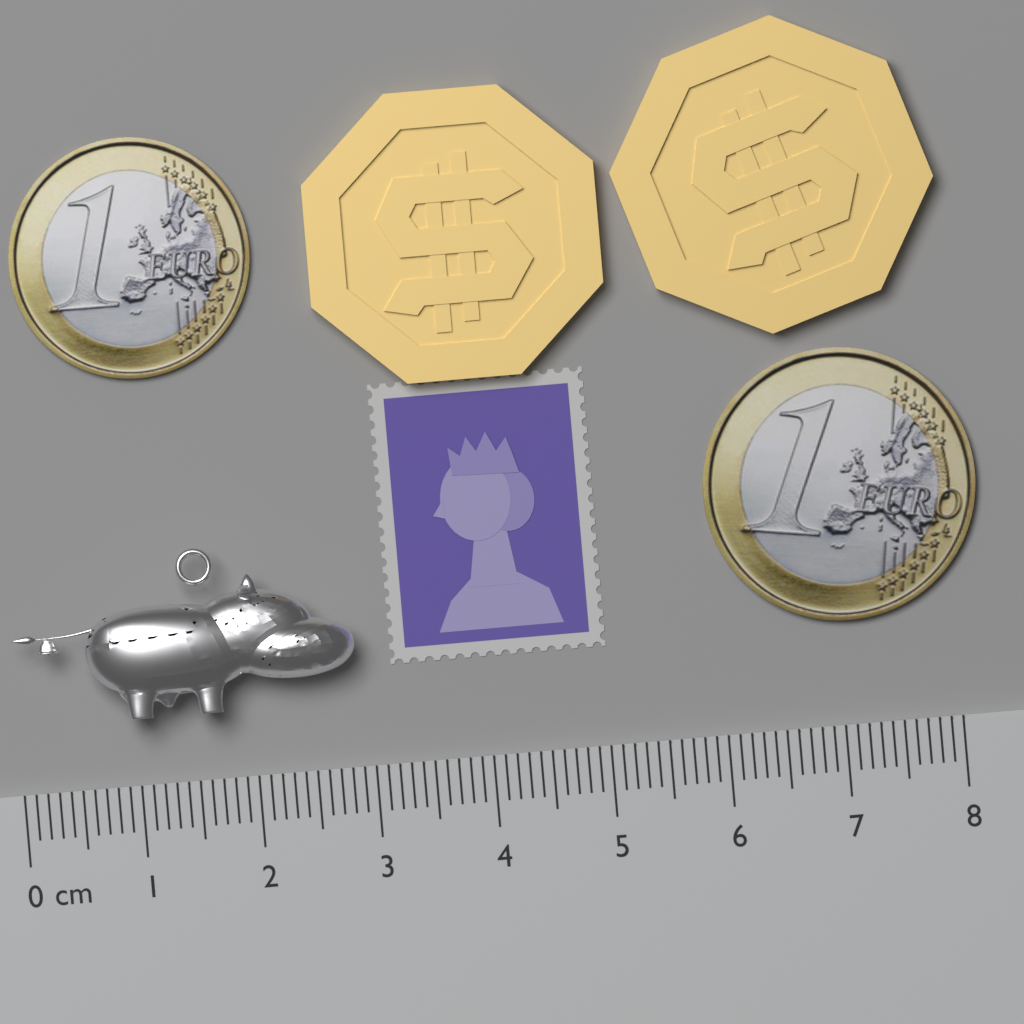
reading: 2.9 cm
